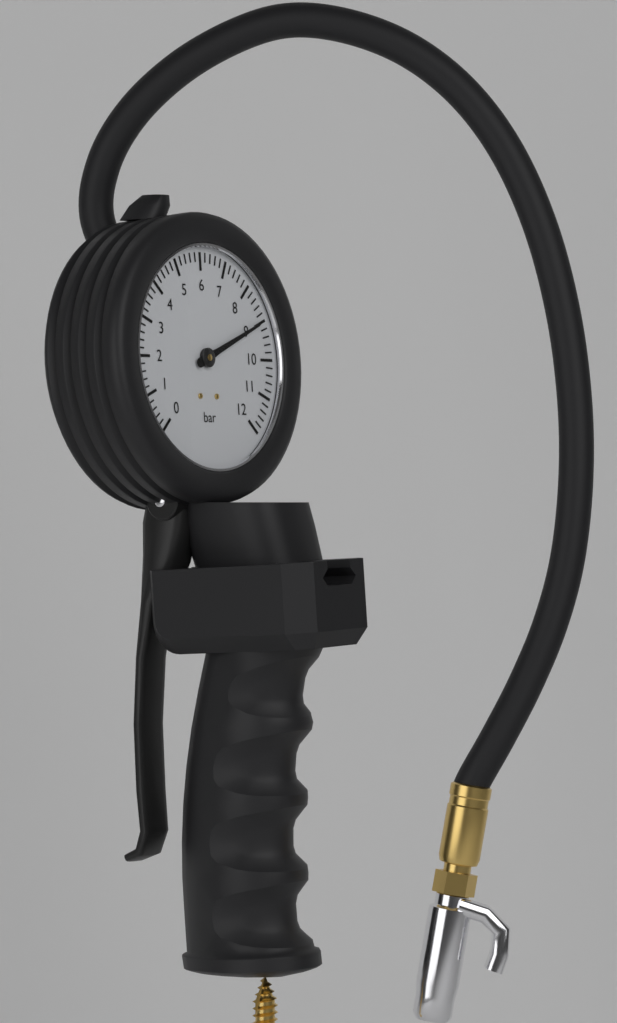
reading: 9.0 bar
